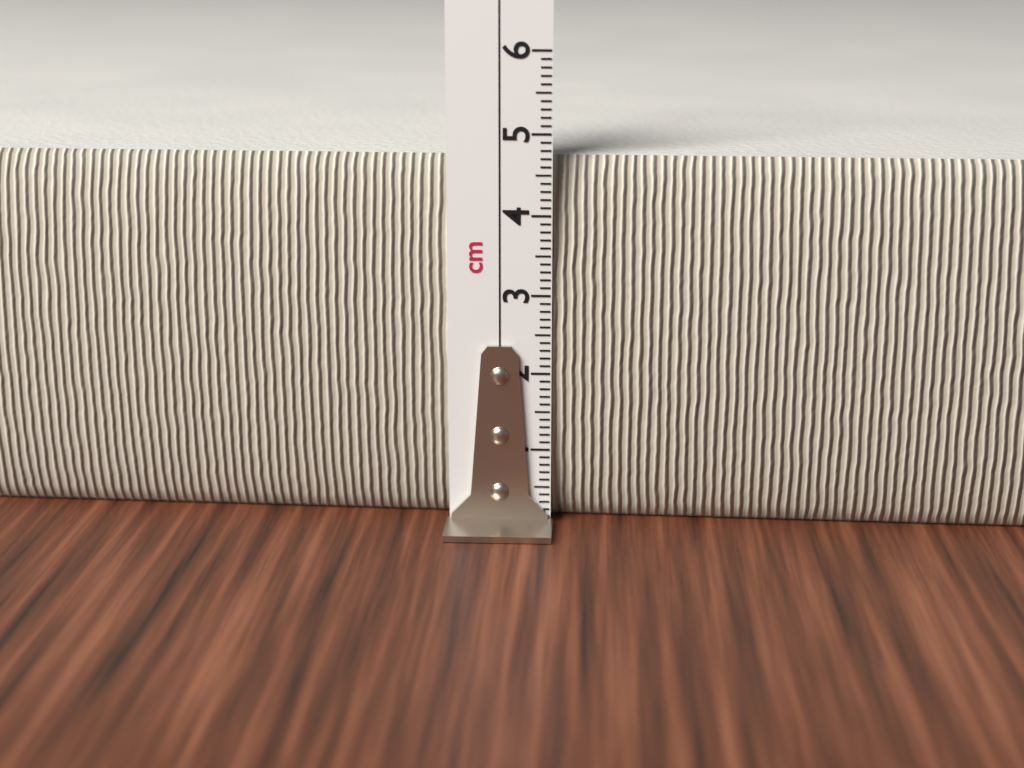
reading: 4.7 cm
